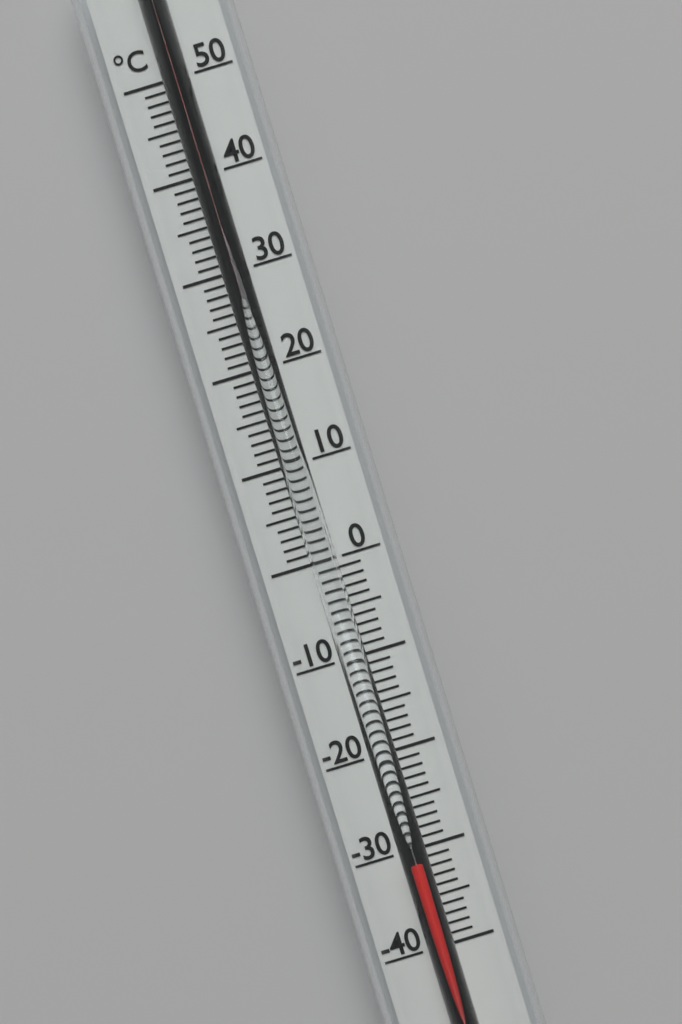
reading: -31 °C
